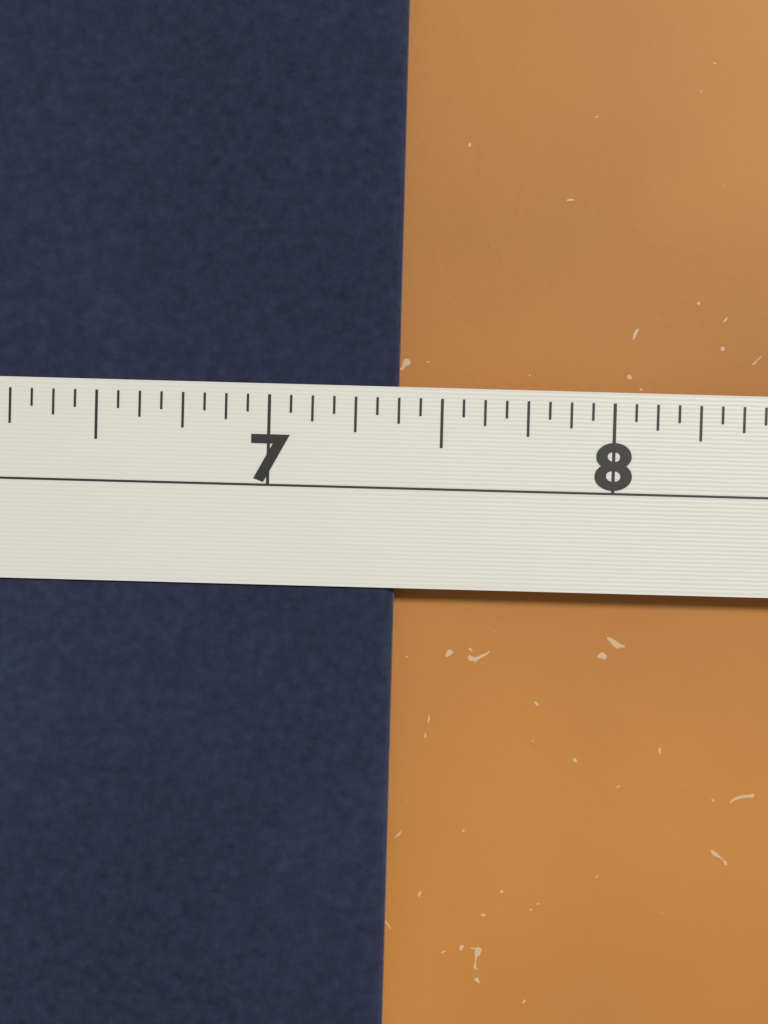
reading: 7.3750 in
